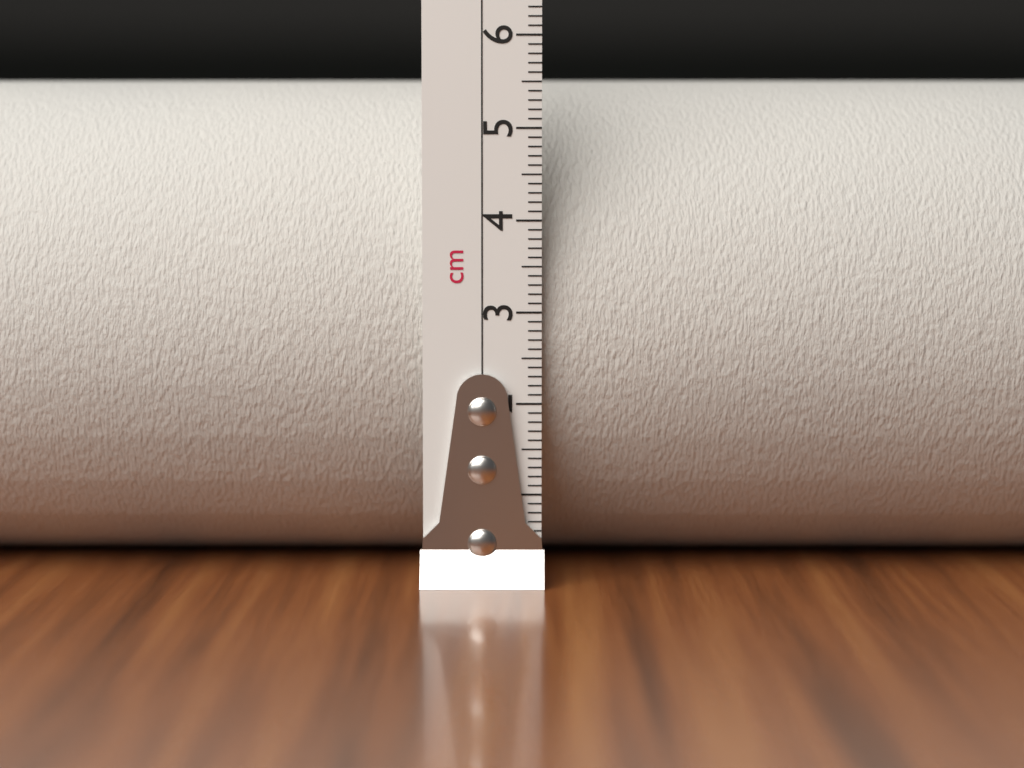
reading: 5.6 cm
